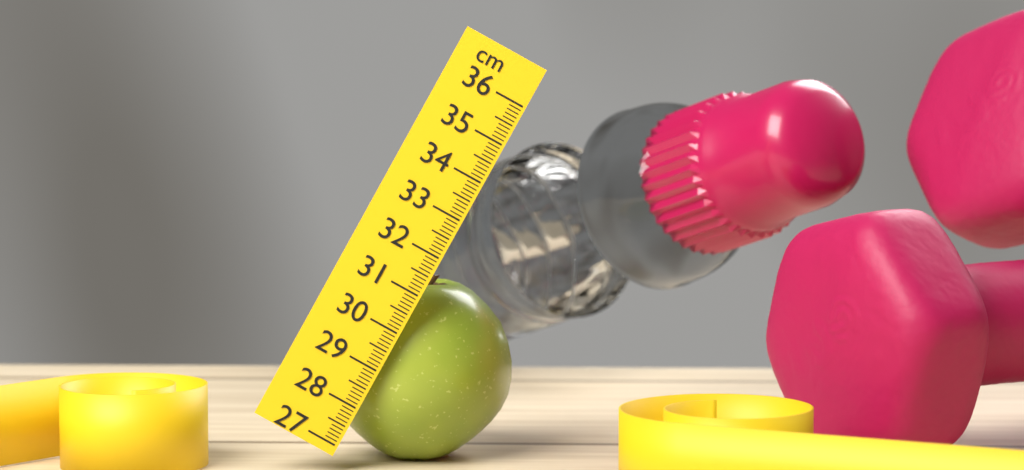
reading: 31.4 cm
